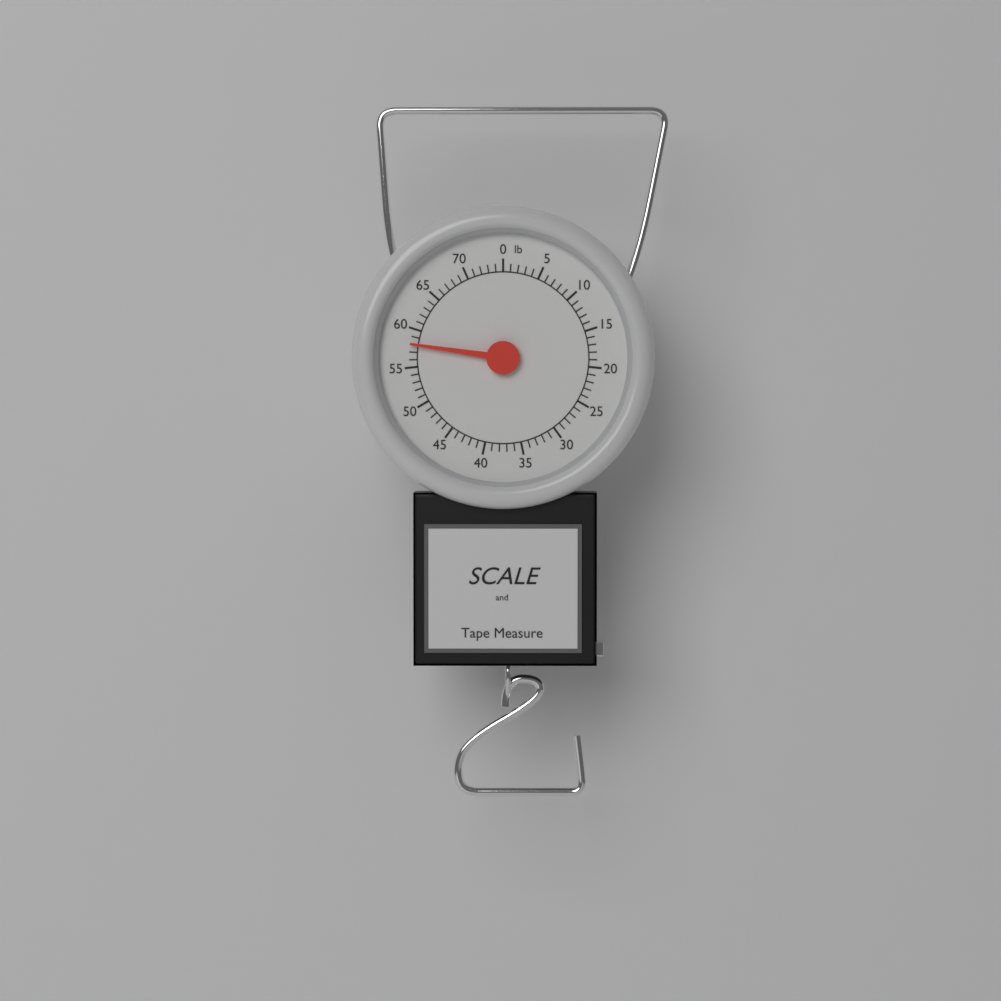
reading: 58 lb
